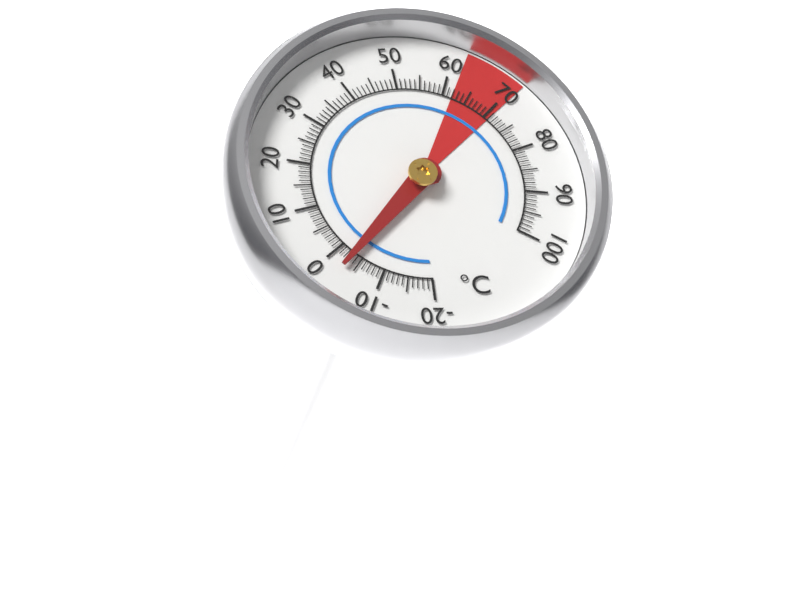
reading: -3 °C
